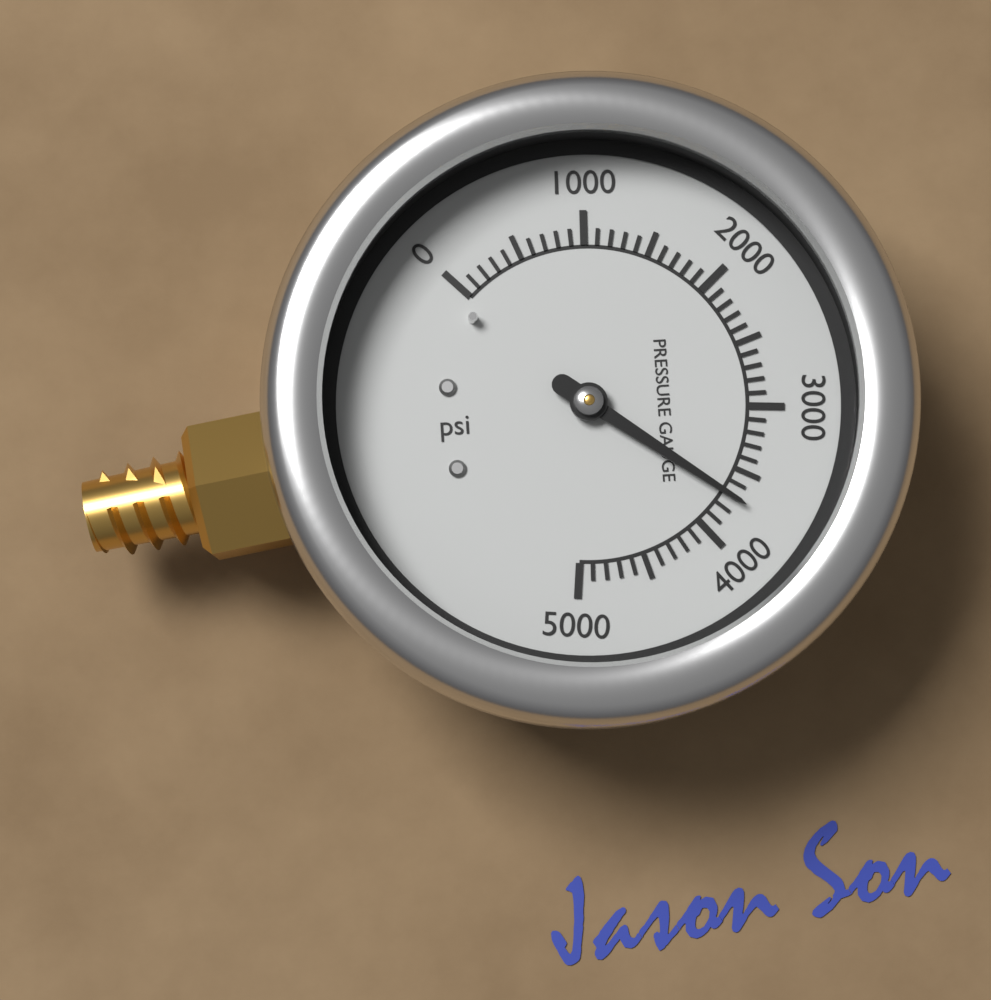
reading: 3700 psi
